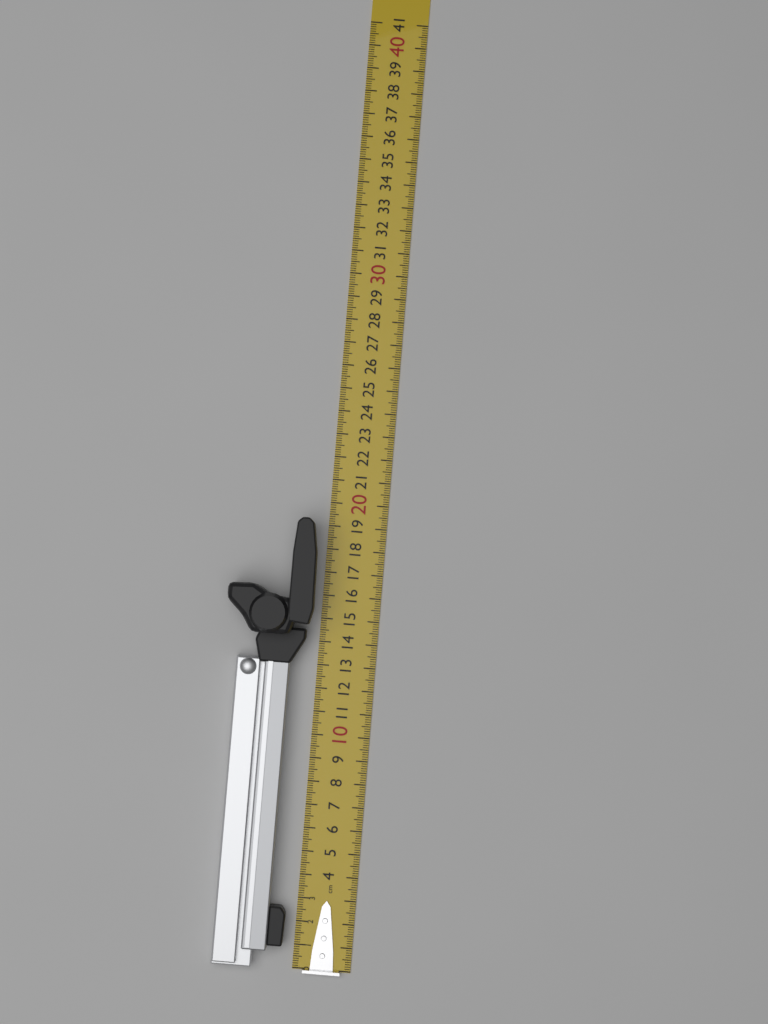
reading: 19.2 cm
